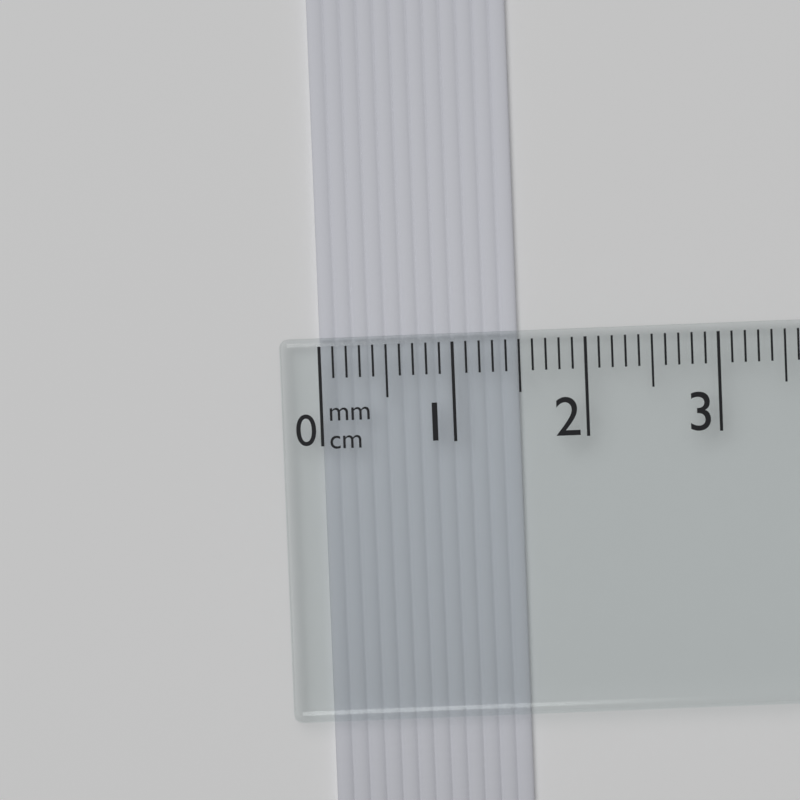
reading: 1.5 cm
